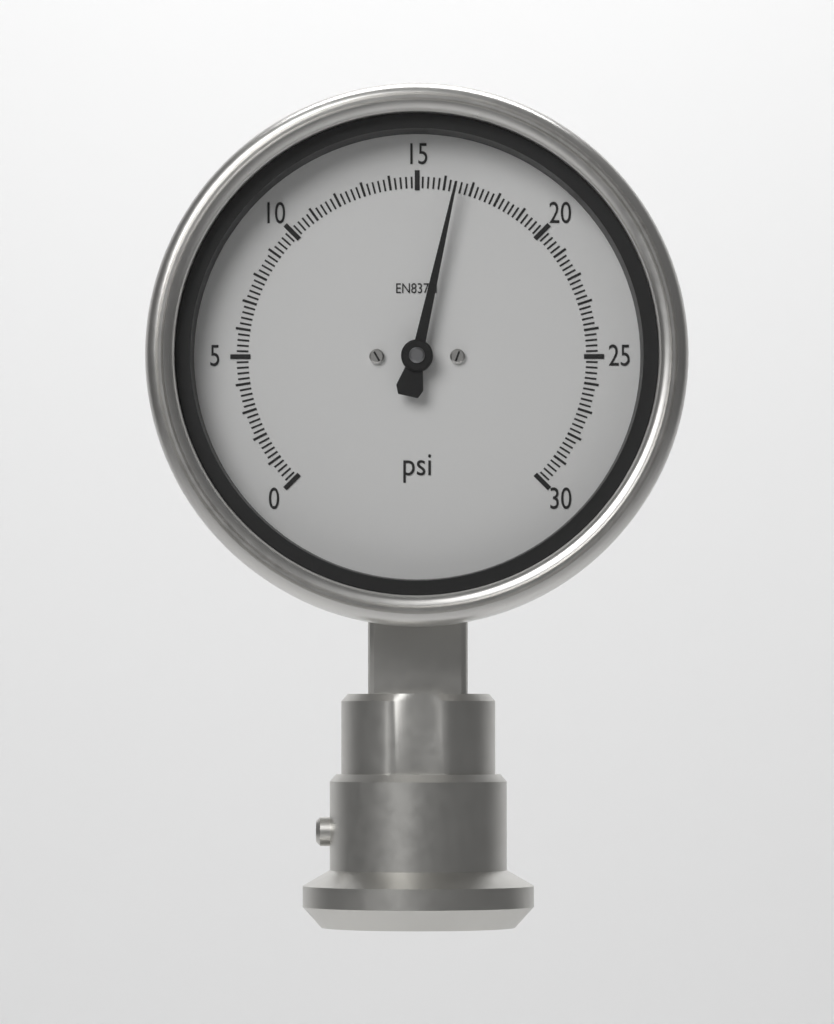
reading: 16.4 psi
